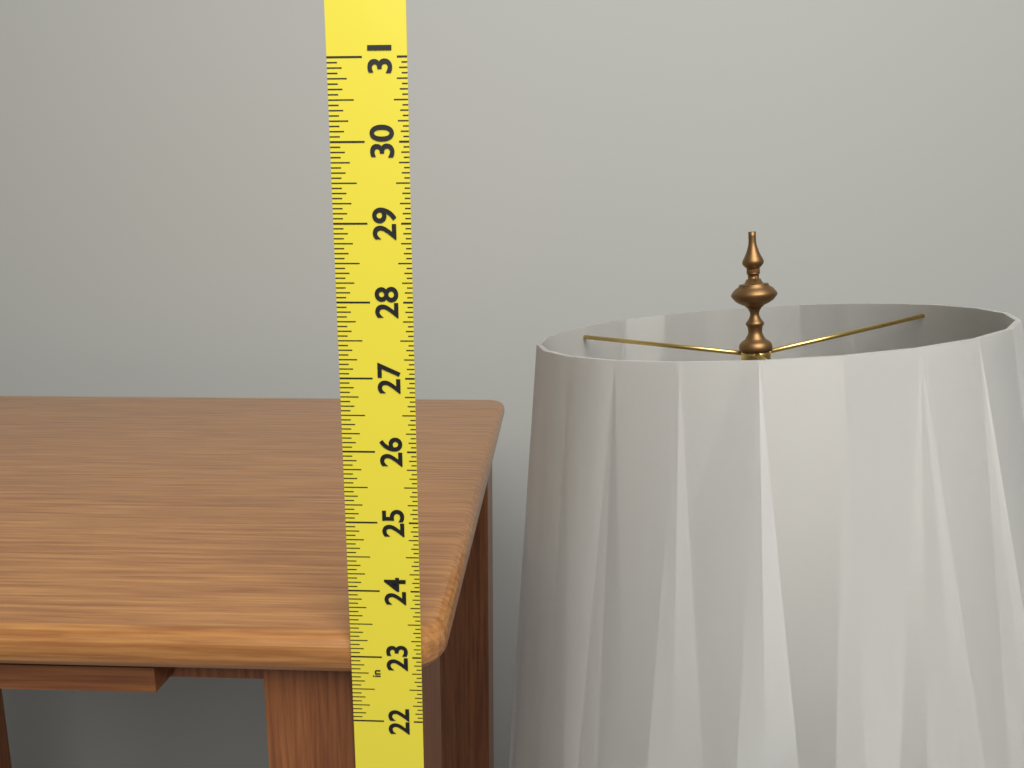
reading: 23.2500 in
